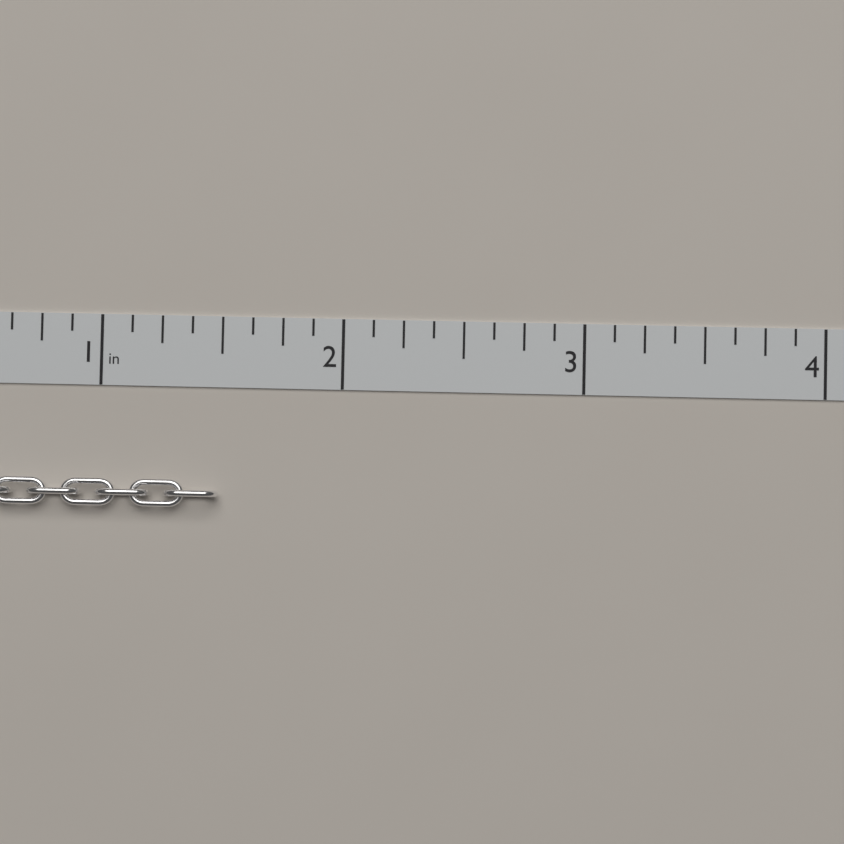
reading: 1.500 in
